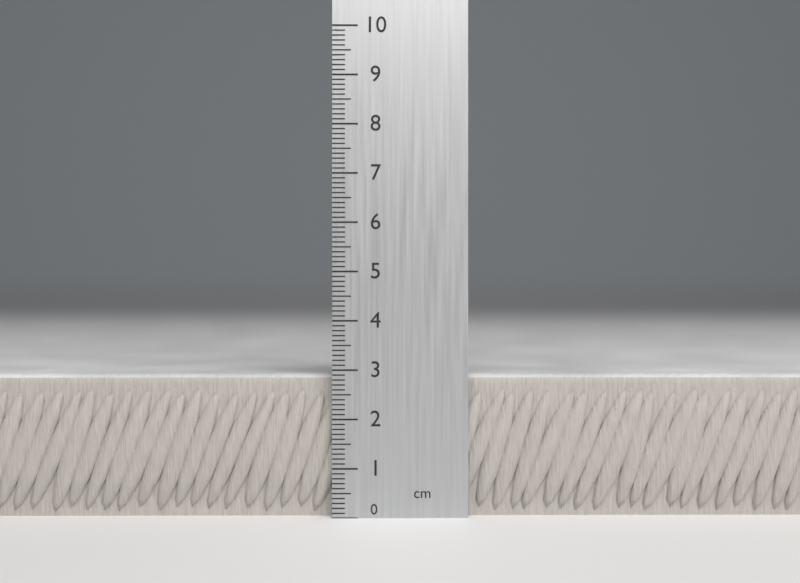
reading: 2.9 cm
